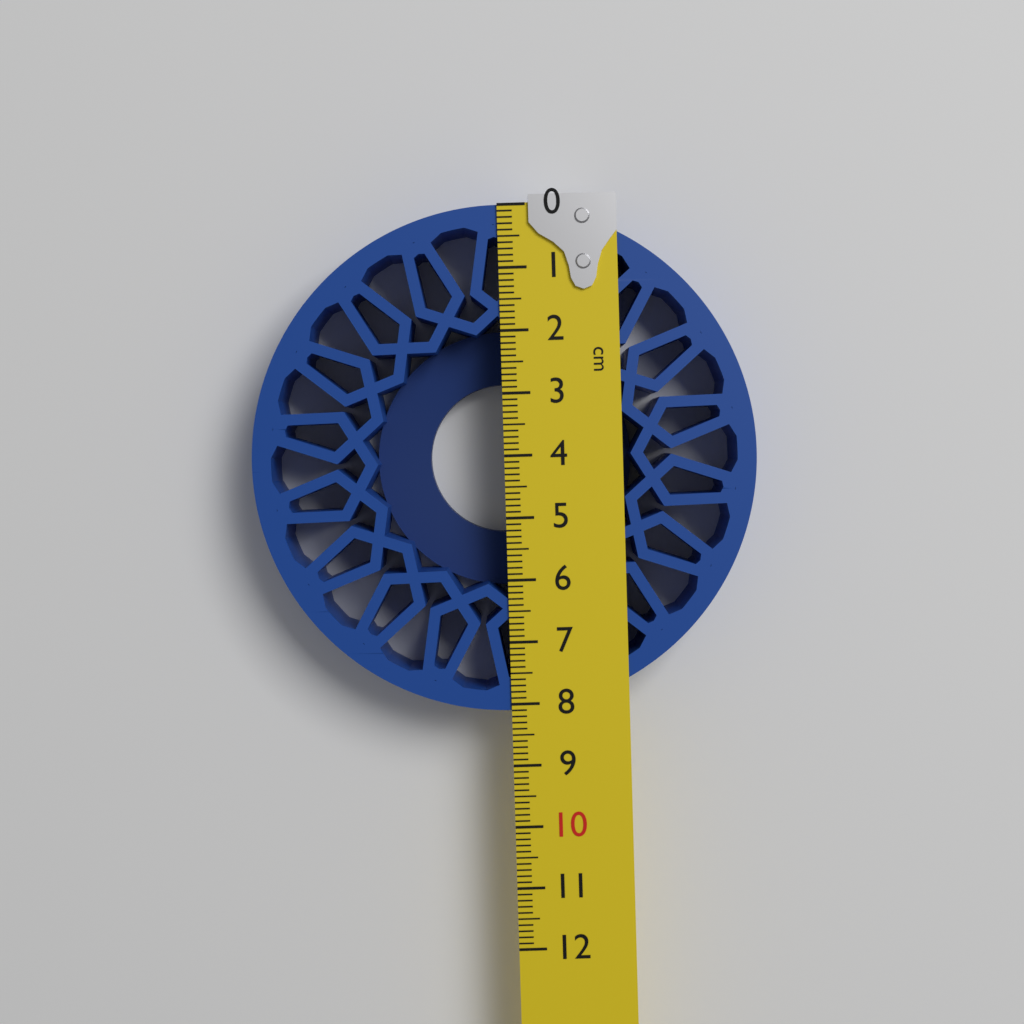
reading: 8.1 cm
